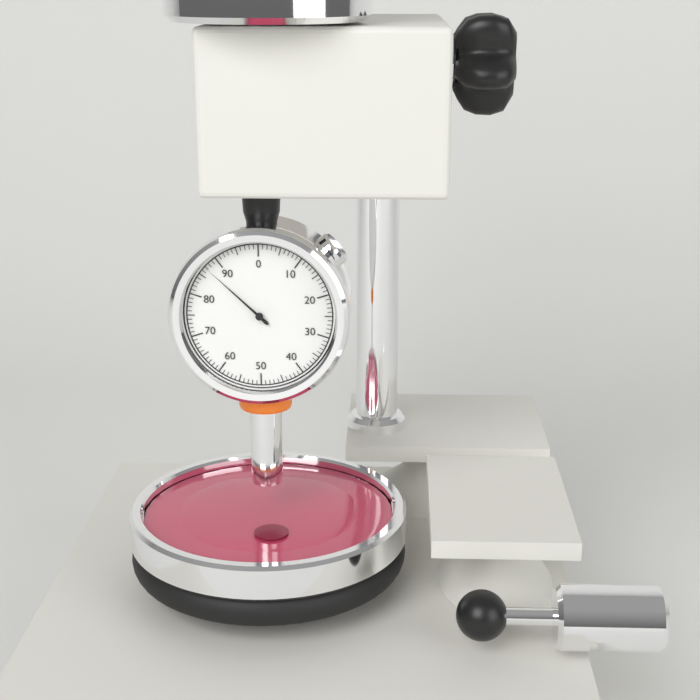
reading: 87 (no unit)
